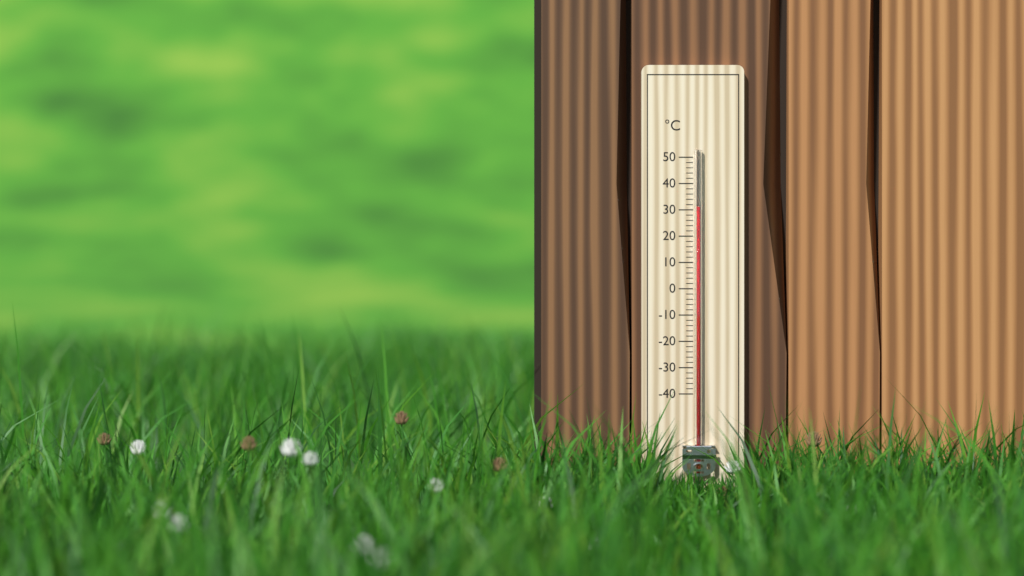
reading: 31 °C
